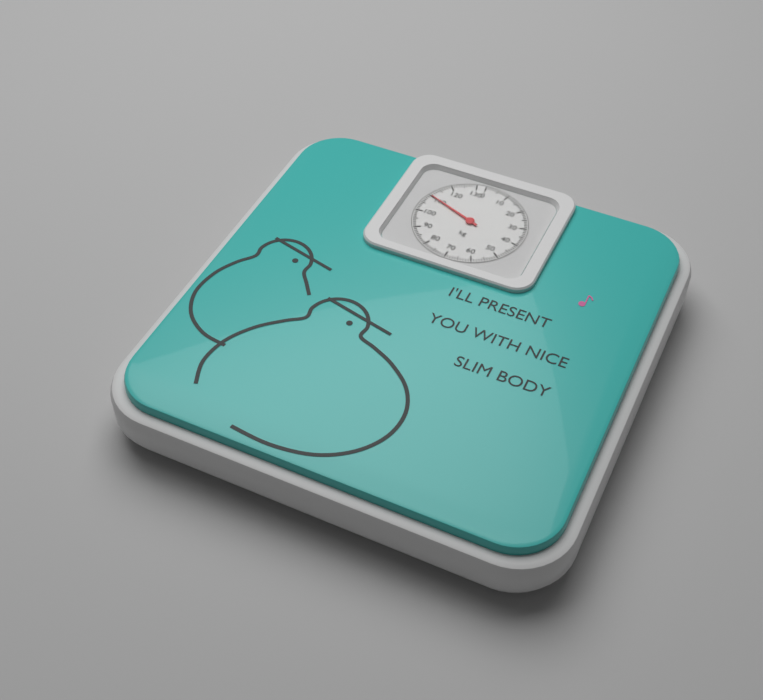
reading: 110 kg
